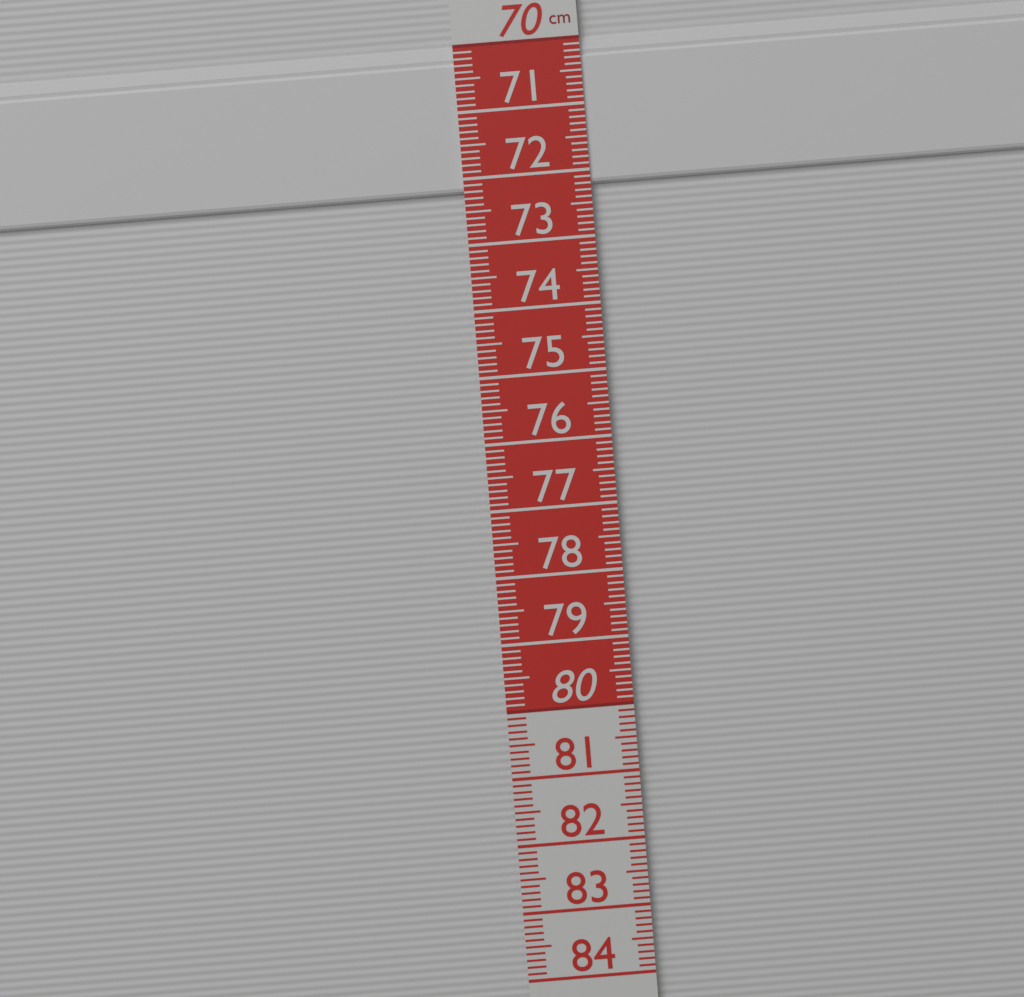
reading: 72.2 cm
